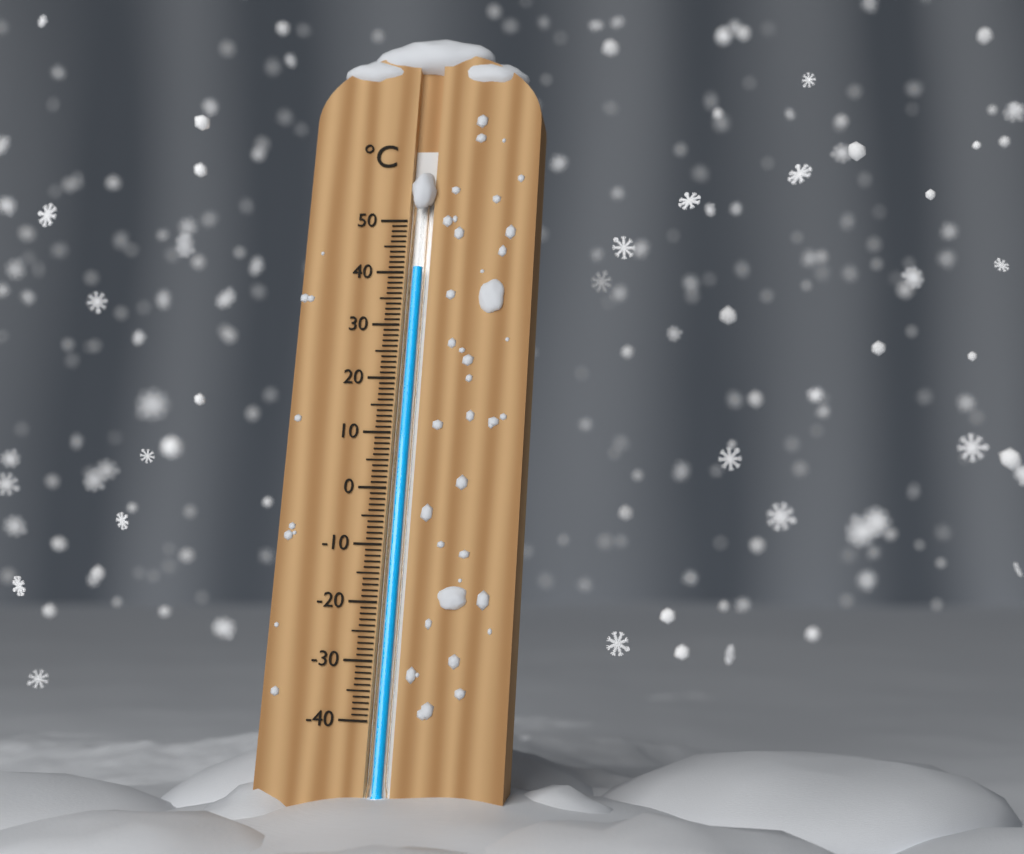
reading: 41 °C
